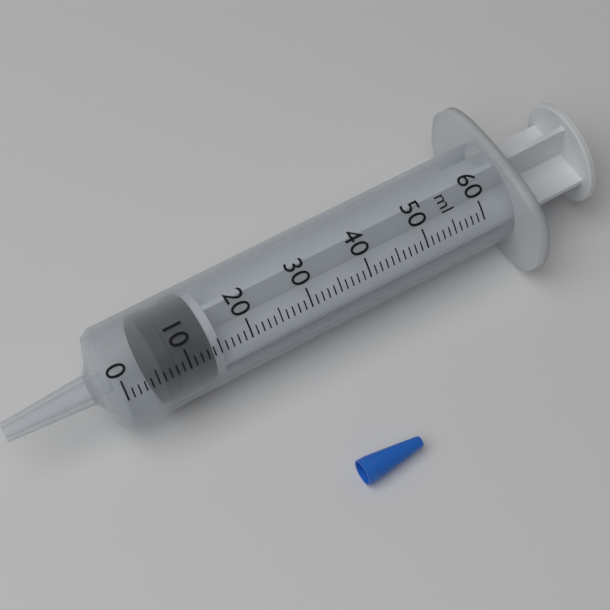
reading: 6 ml
